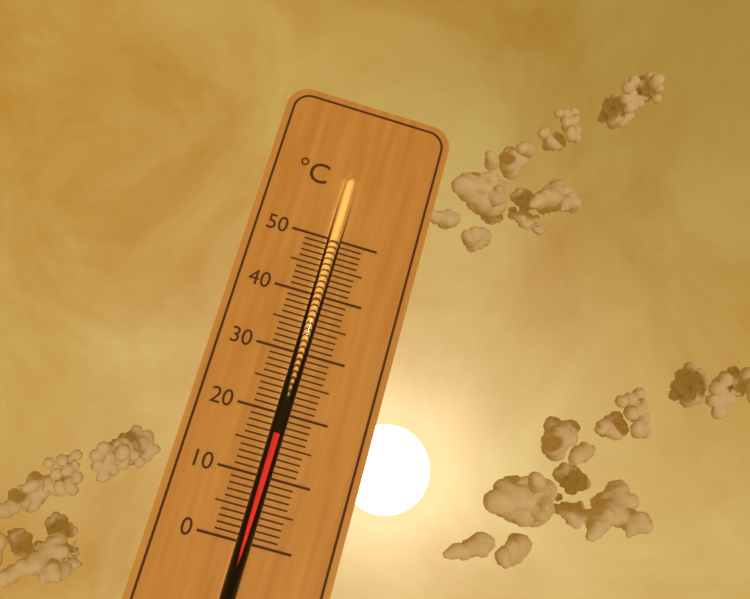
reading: 17 °C
